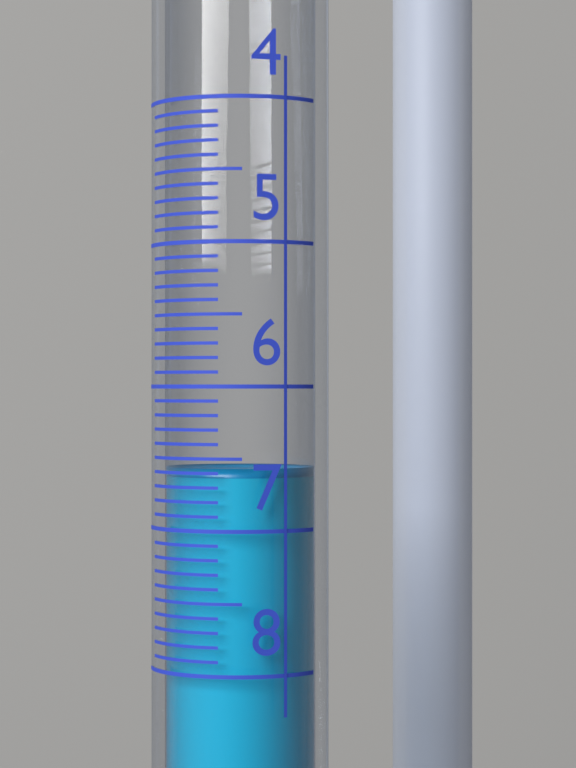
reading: 6.6 (no unit)
